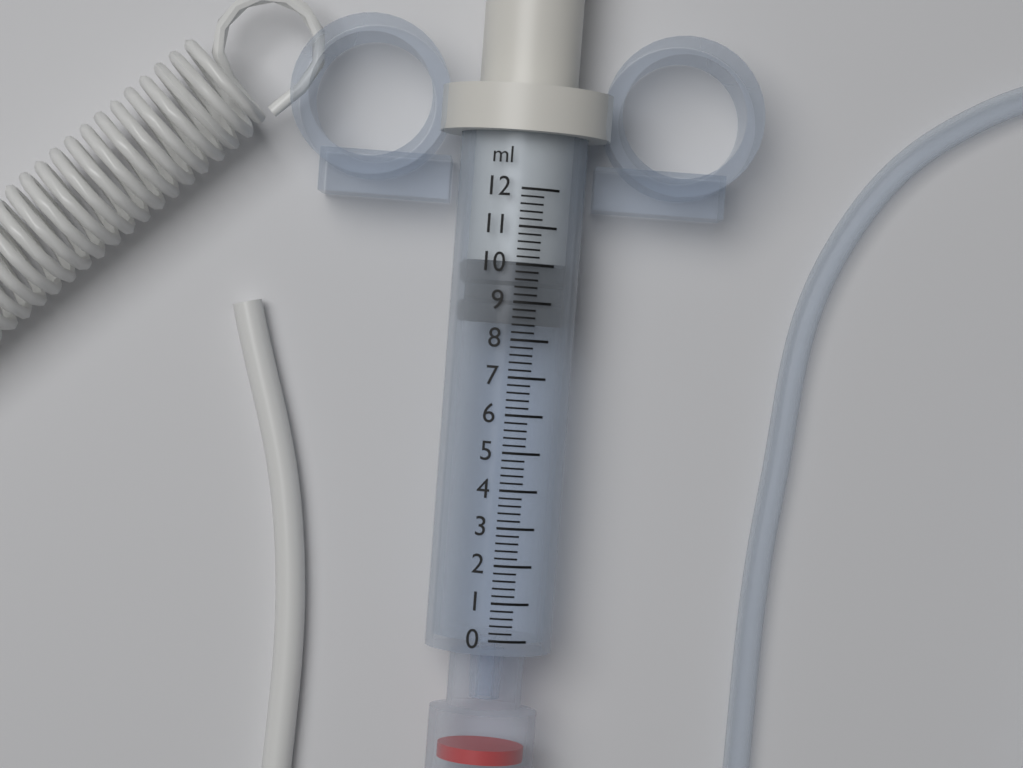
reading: 8.4 ml
